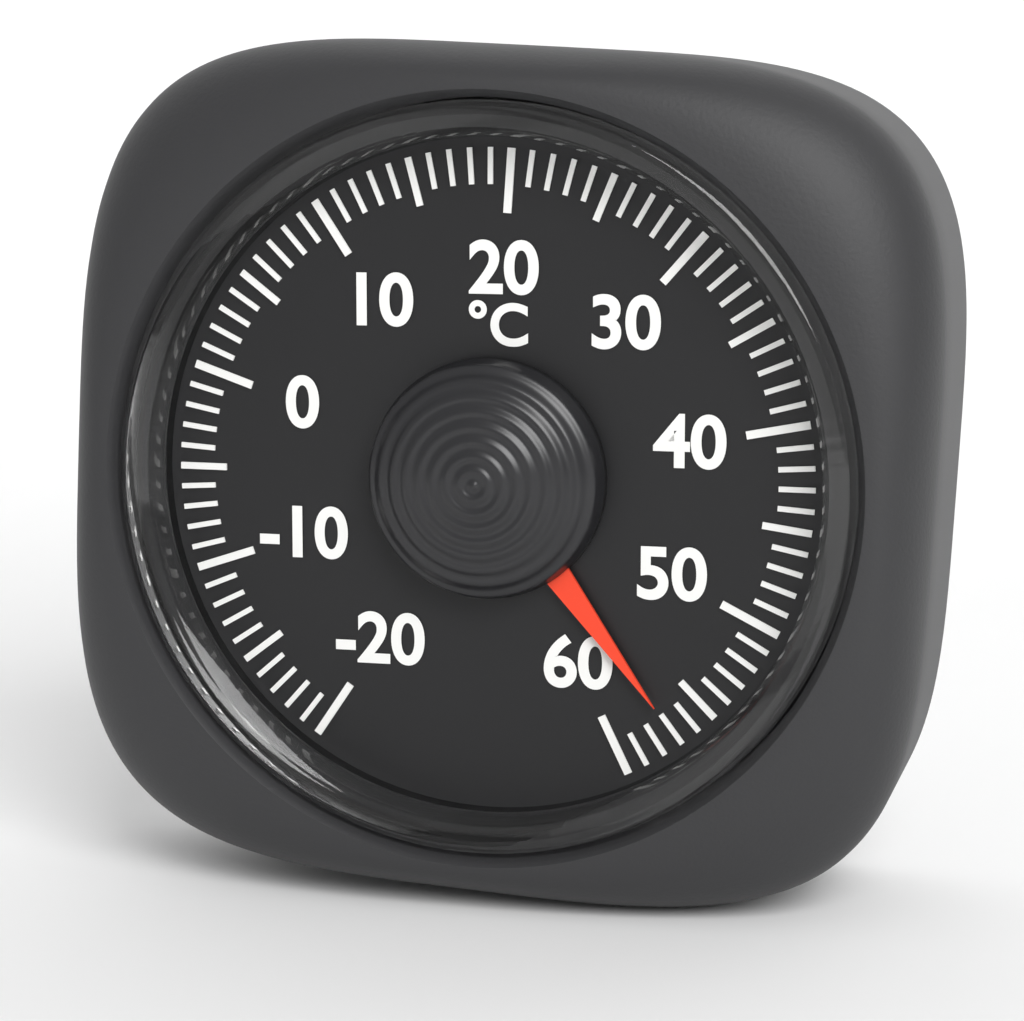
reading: 57 °C
